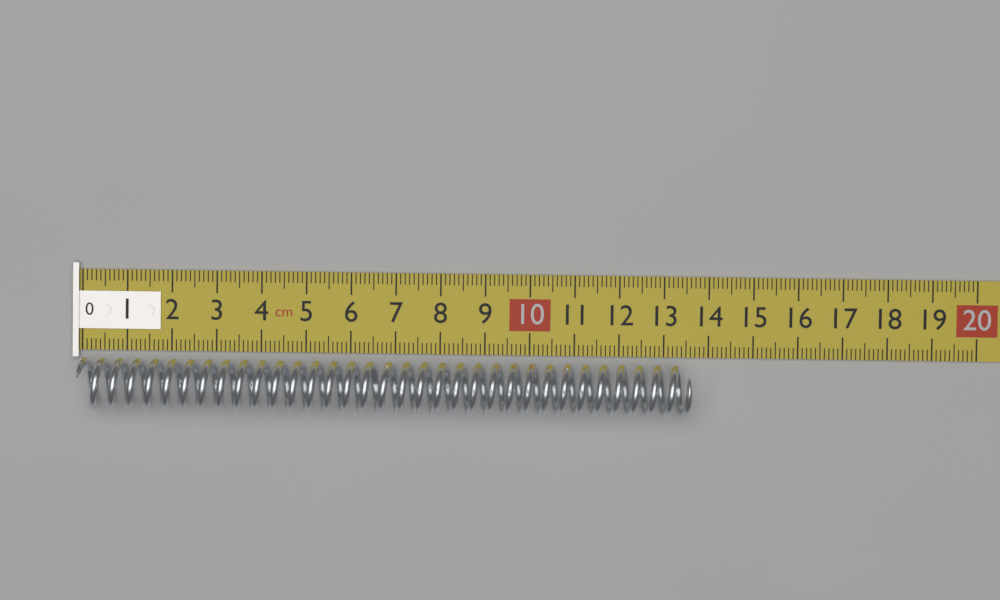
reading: 13.6 cm
